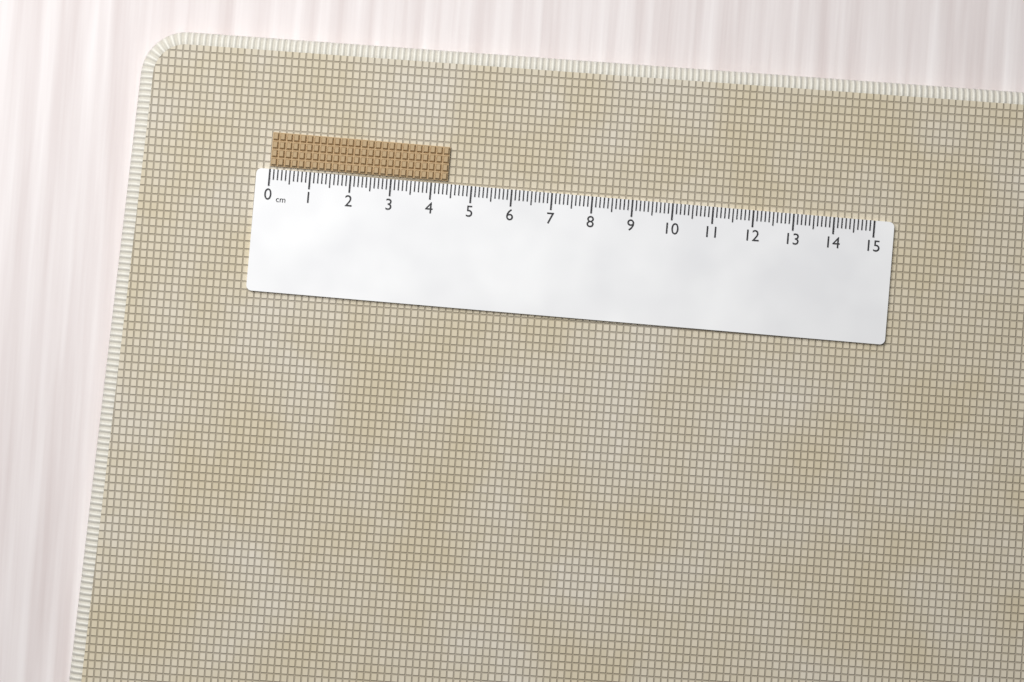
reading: 4.4 cm
